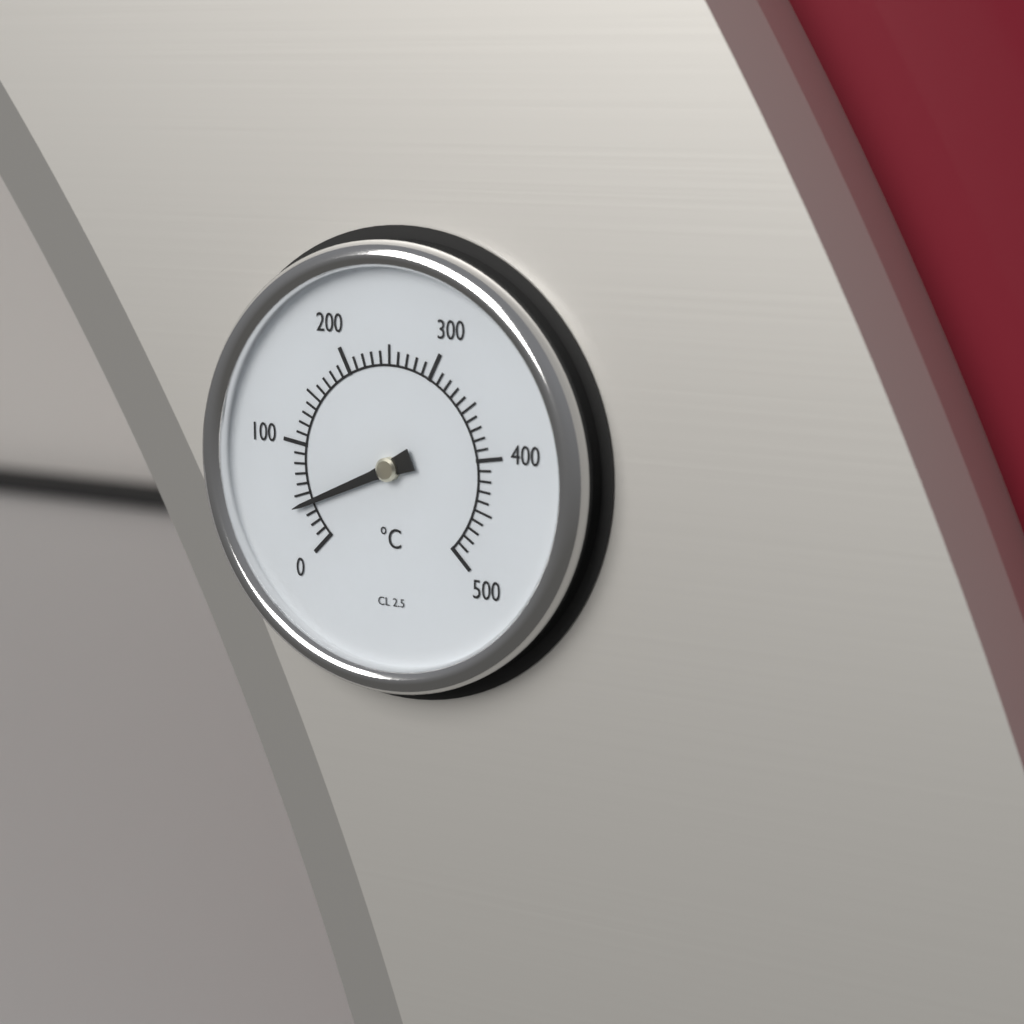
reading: 40 °C
